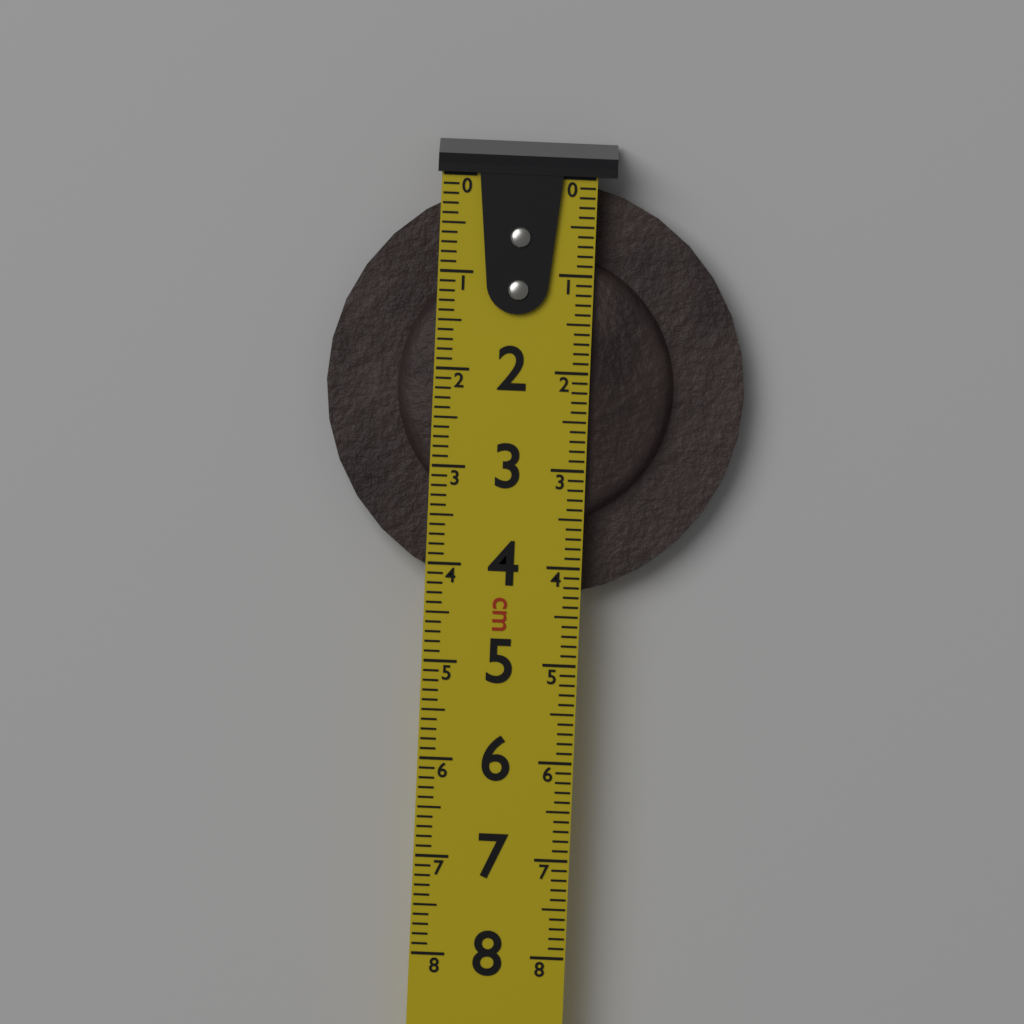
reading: 4.3 cm
